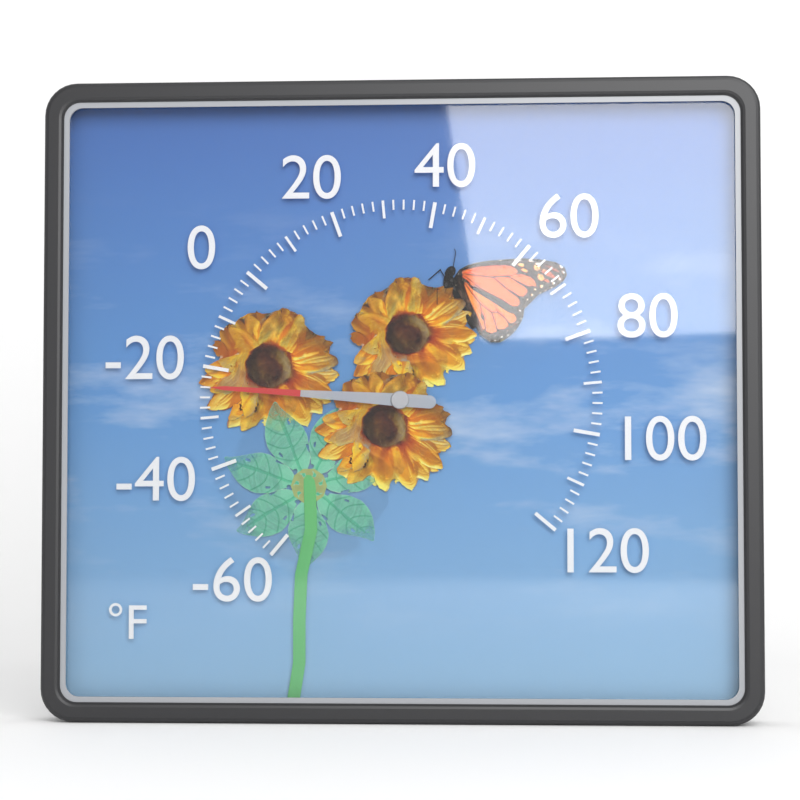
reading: -24 °F
